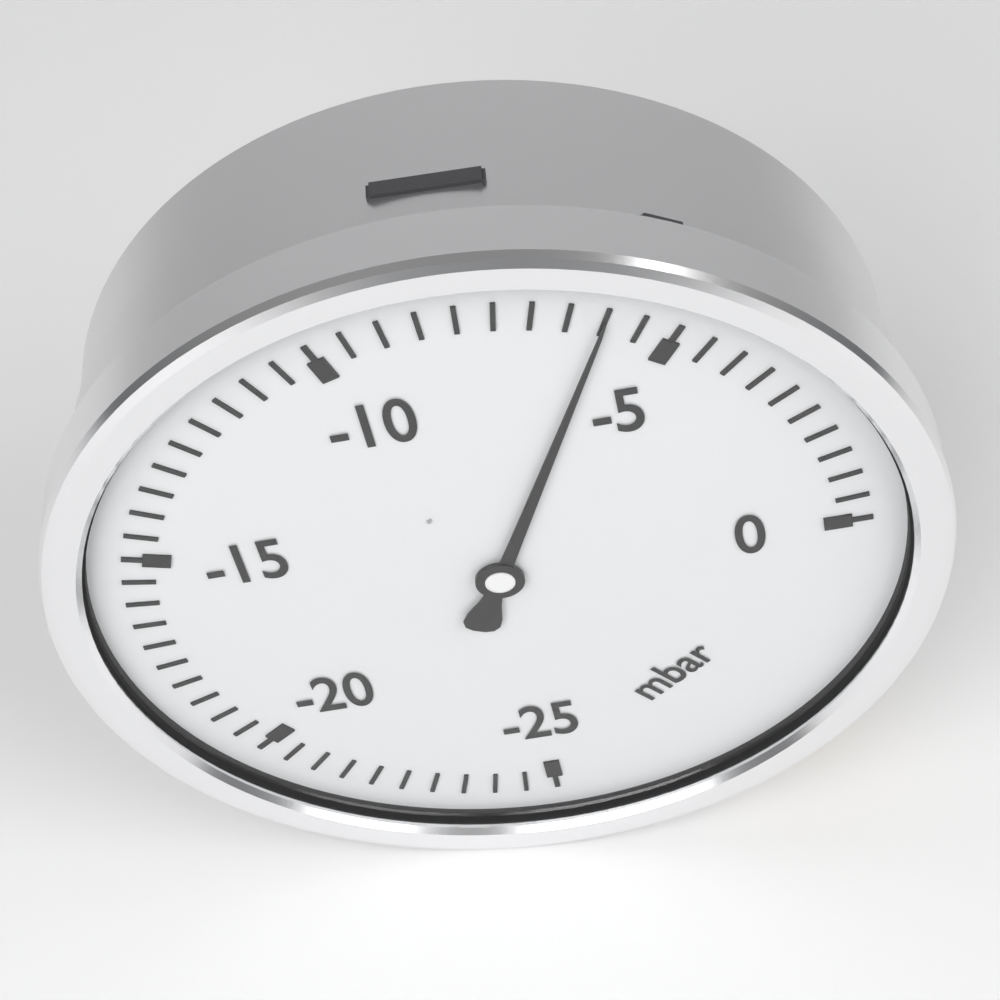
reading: -6.0 mbar
